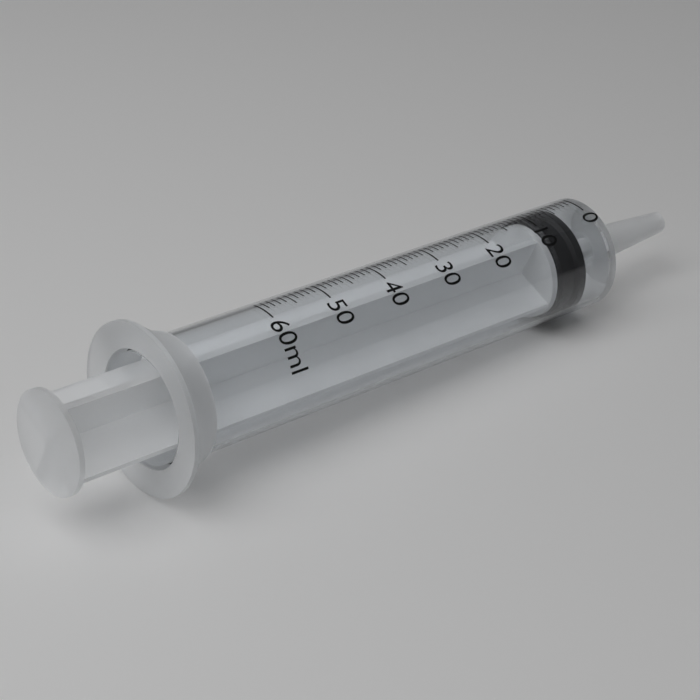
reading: 4 ml
